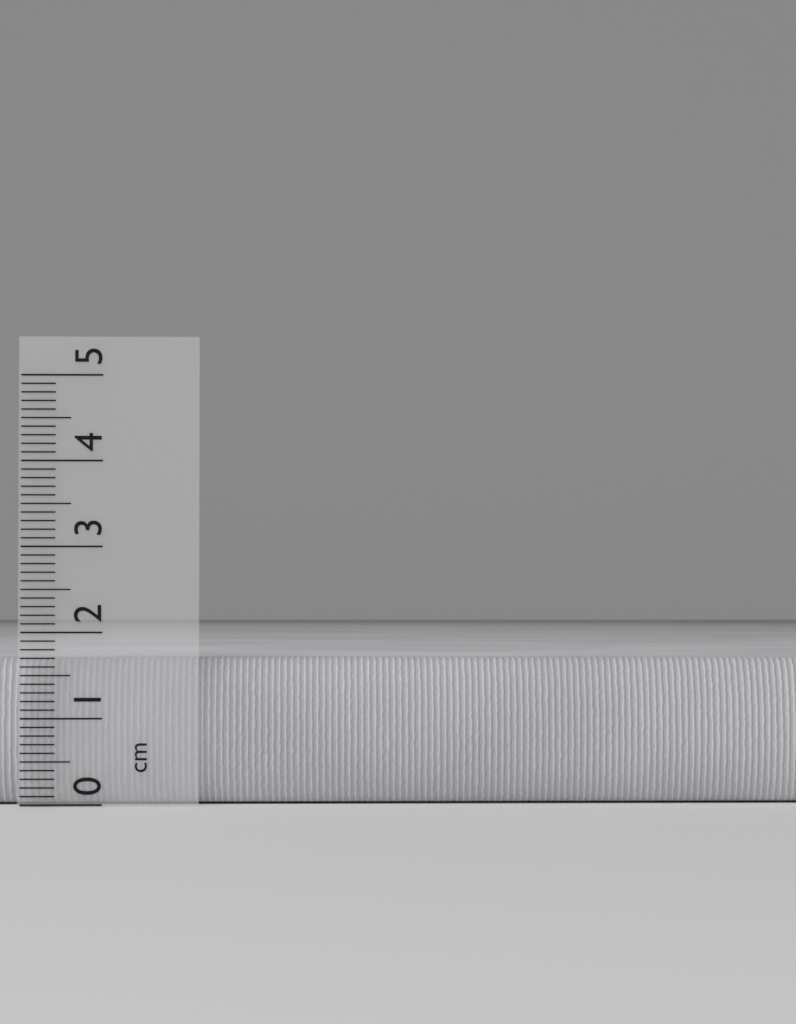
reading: 1.7 cm
